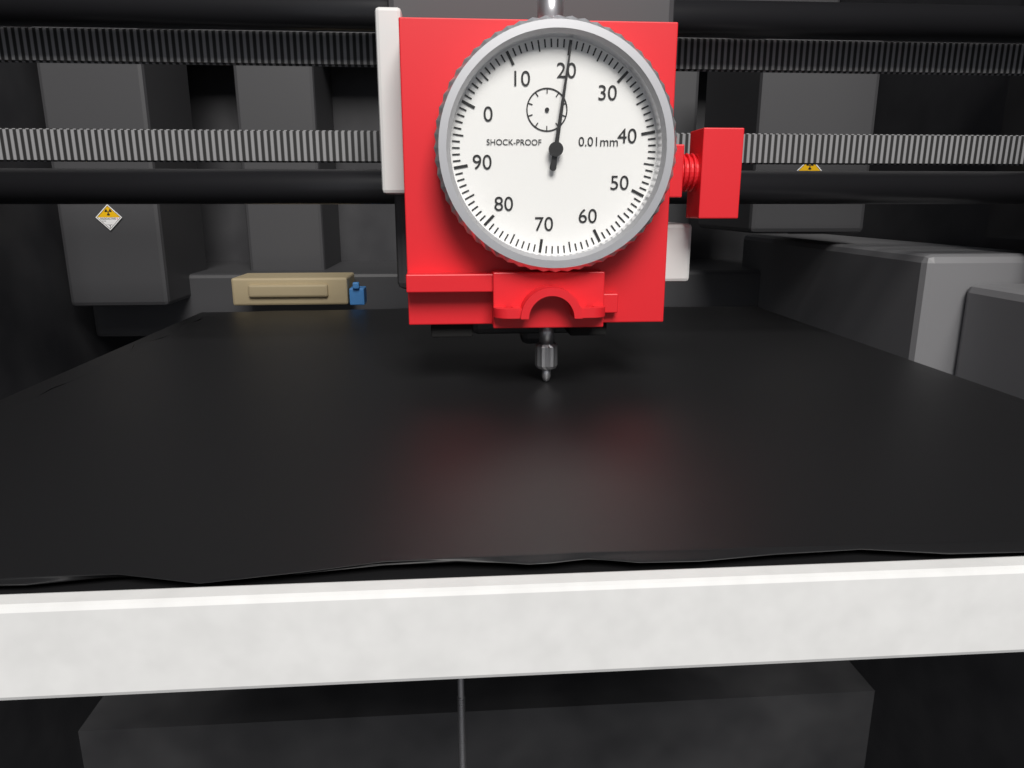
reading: 20 0.01mm
